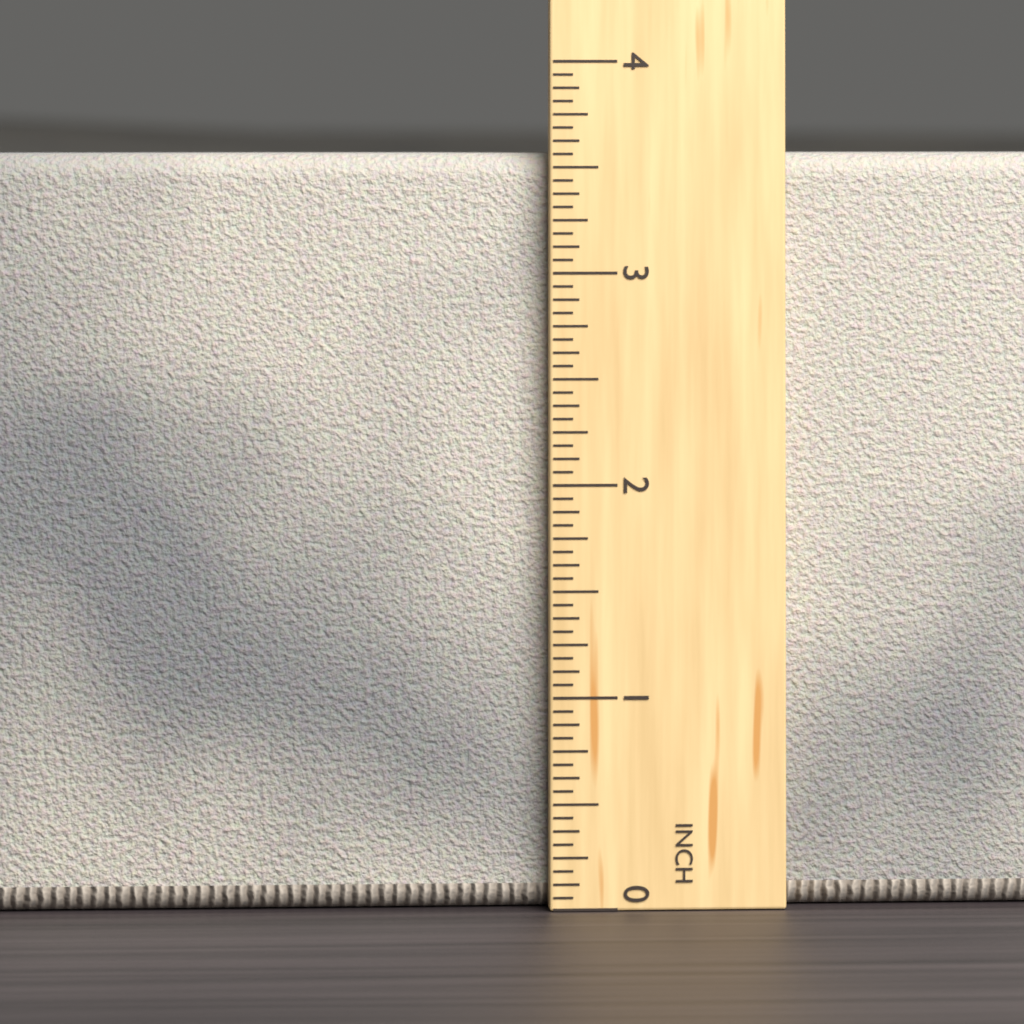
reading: 3.5625 in
